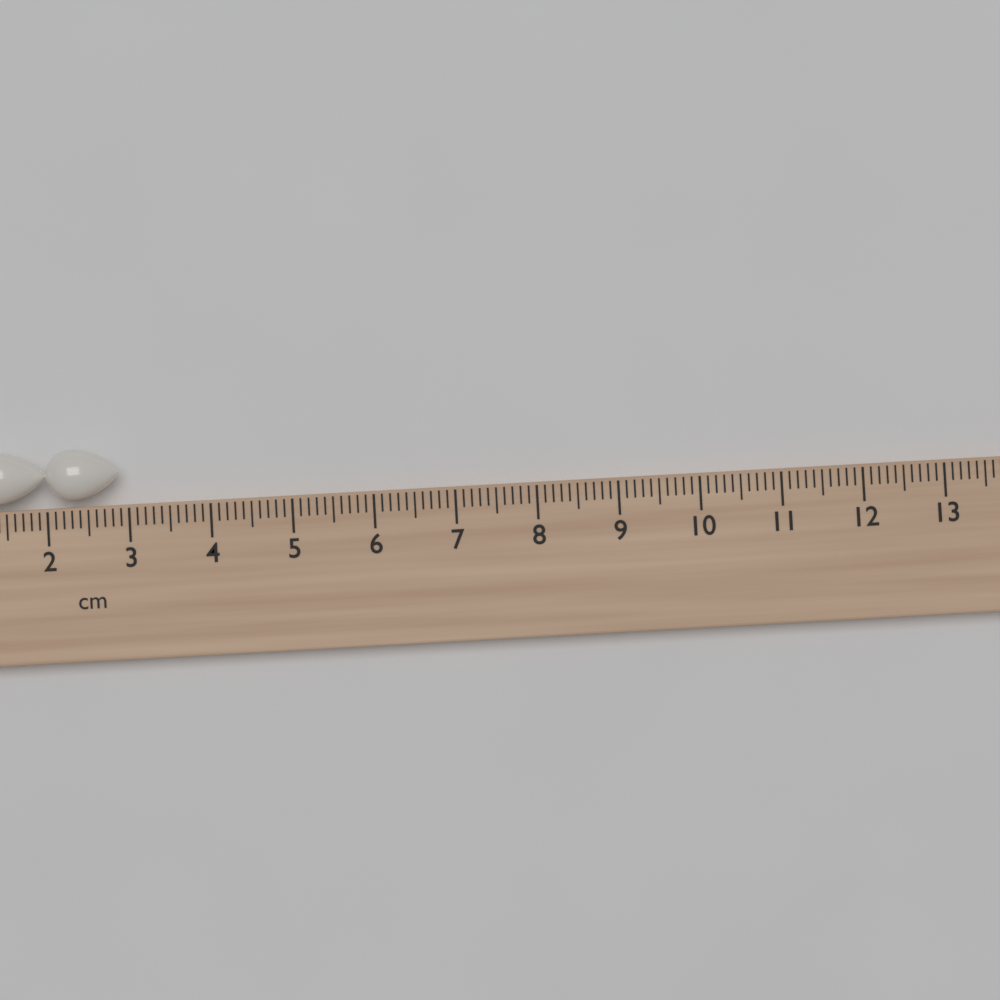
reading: 2.9 cm
